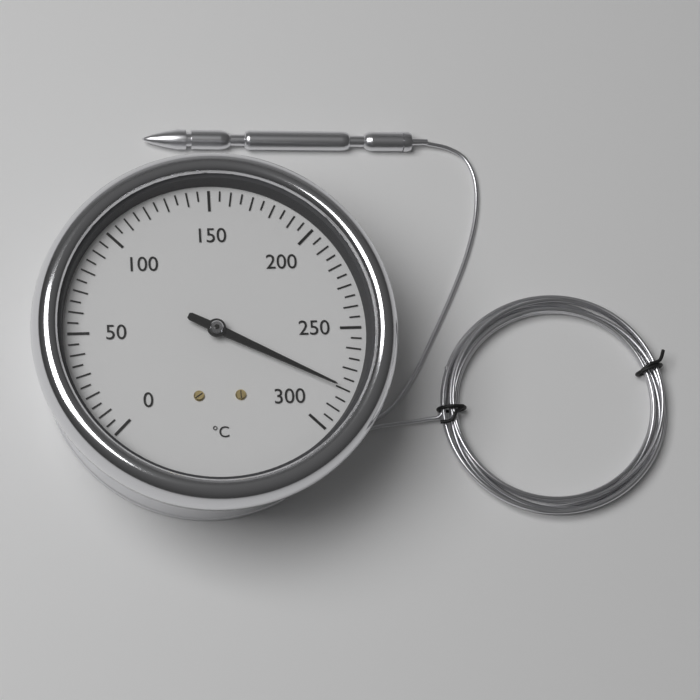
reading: 280 °C
